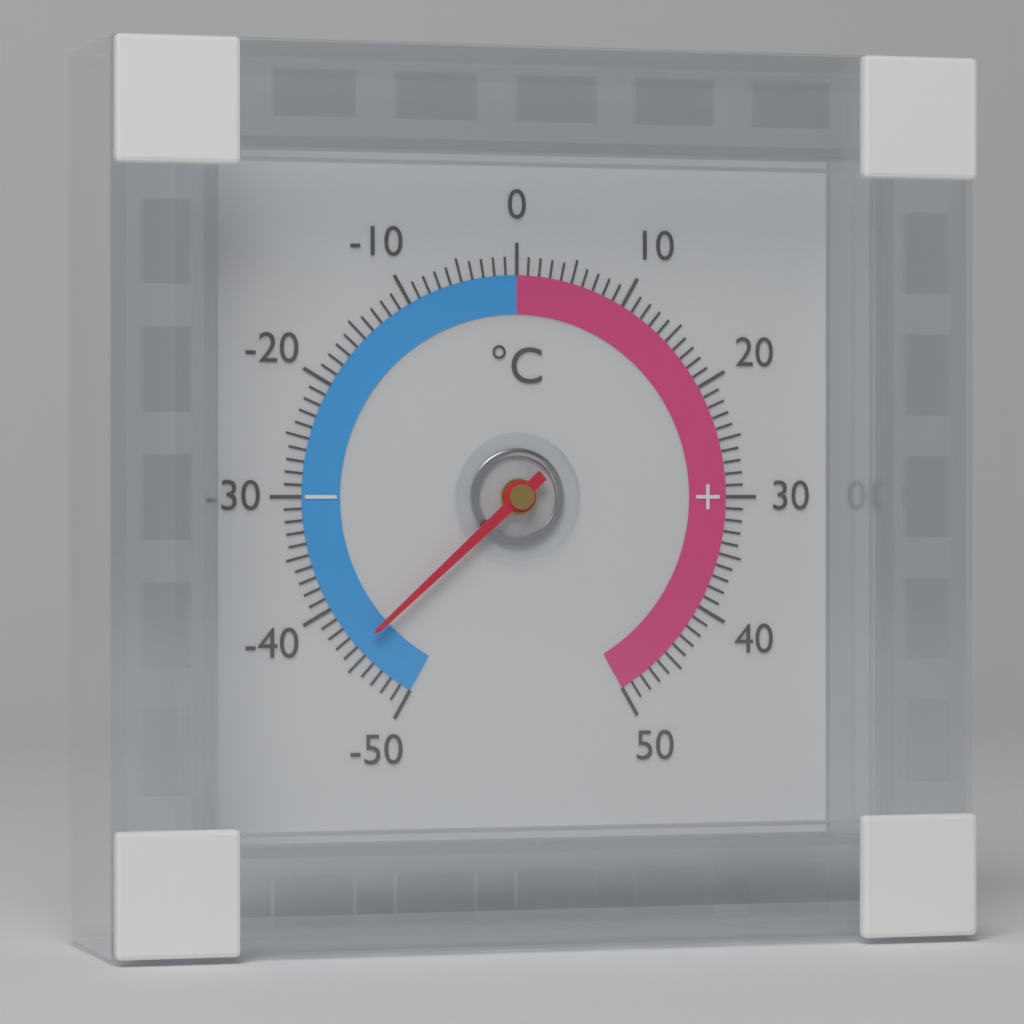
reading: -44 °C
